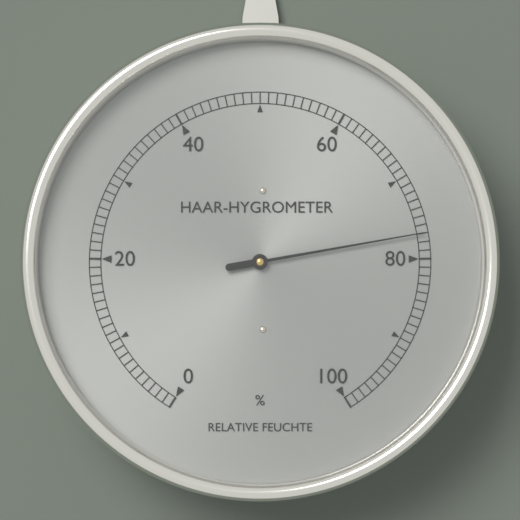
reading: 77 %
